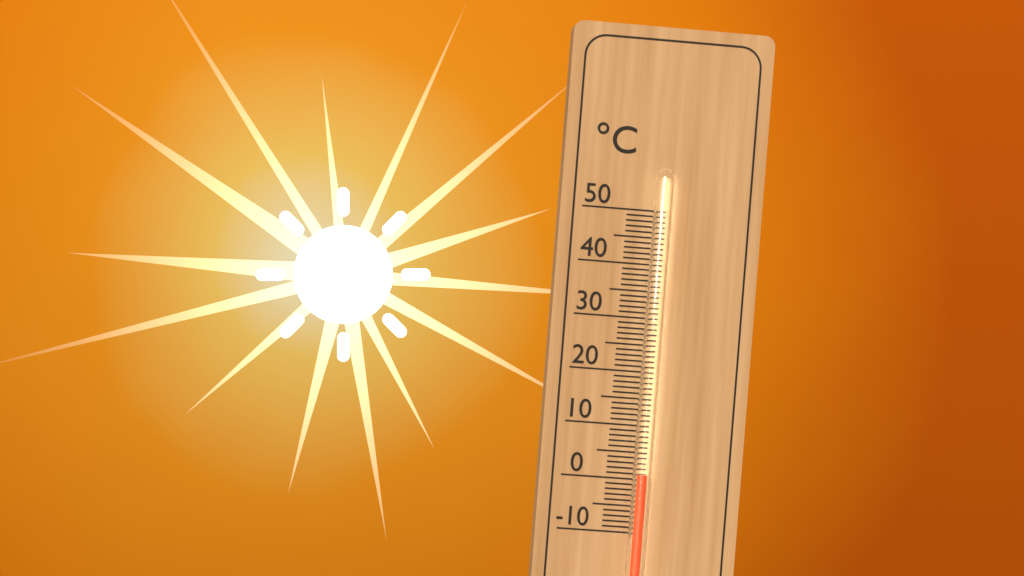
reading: 1 °C
